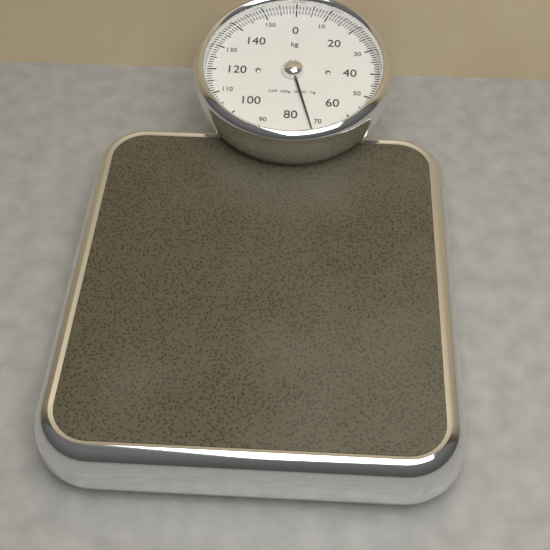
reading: 73 kg
